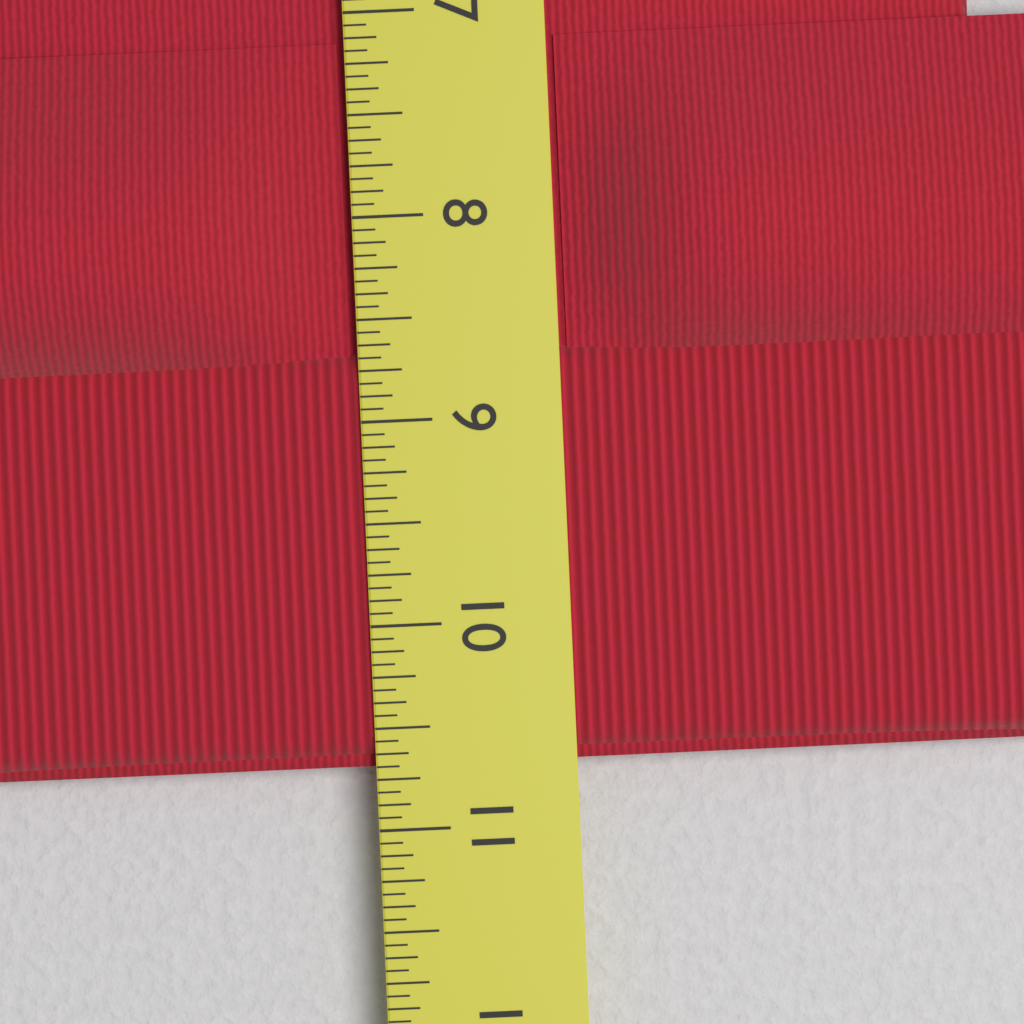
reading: 10.6875 in
